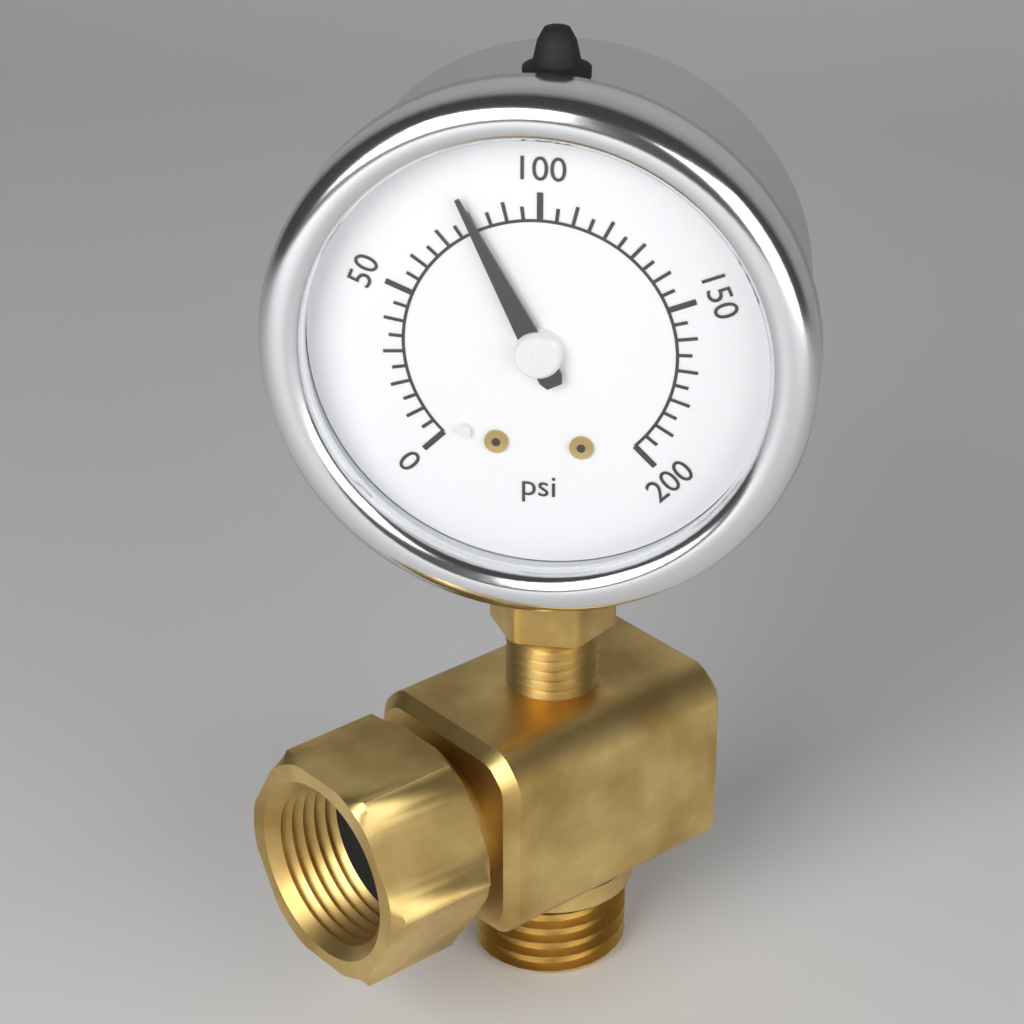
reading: 80 psi
